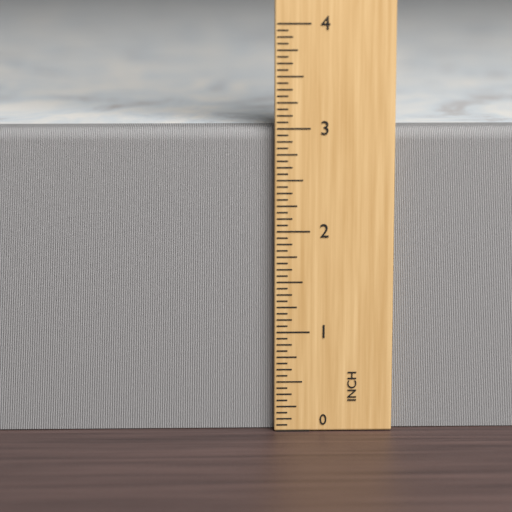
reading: 3.0000 in
